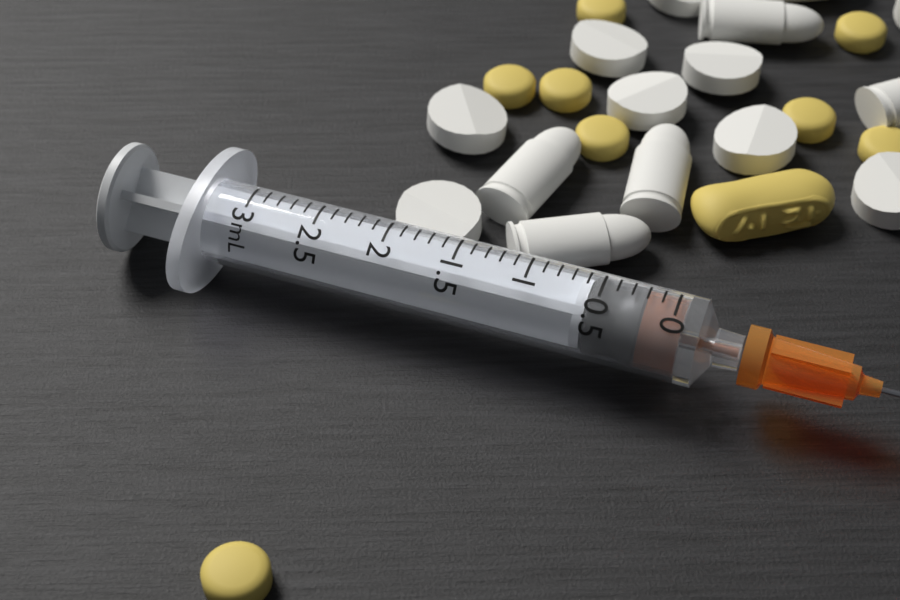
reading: 0.2 mL
